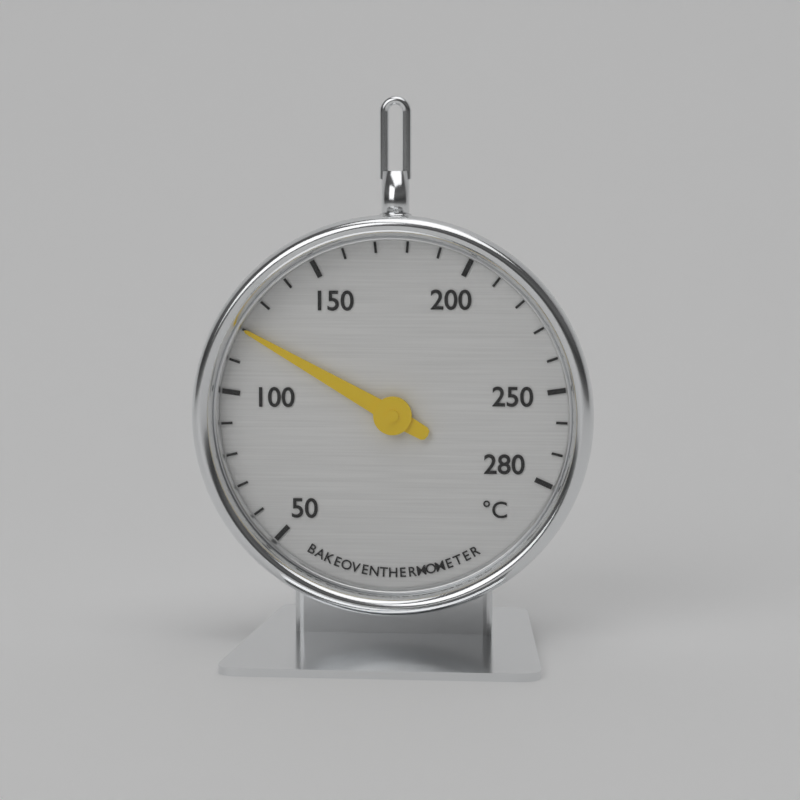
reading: 120 °C
